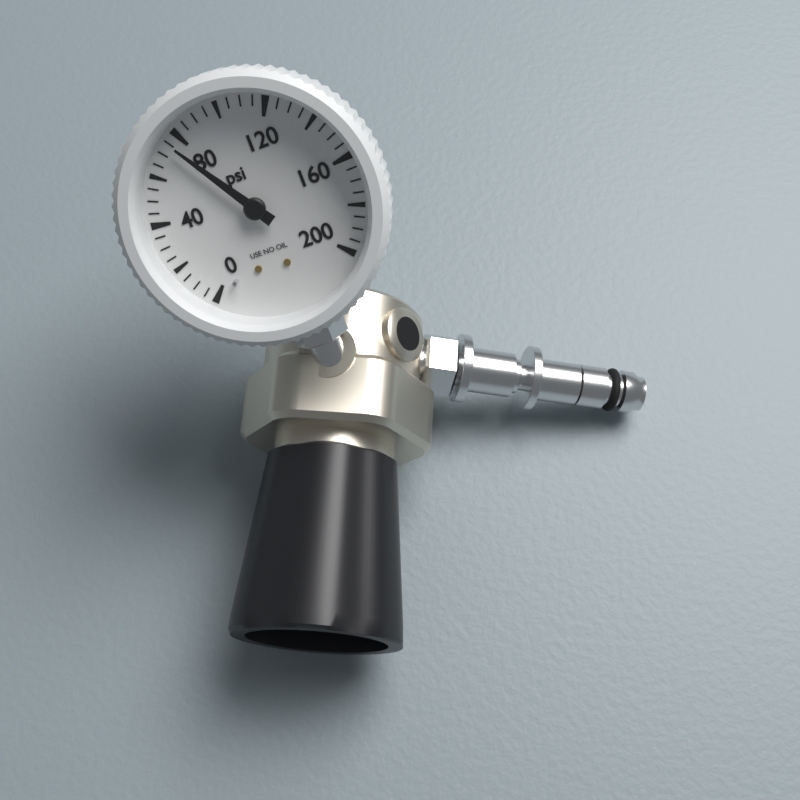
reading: 75 psi
